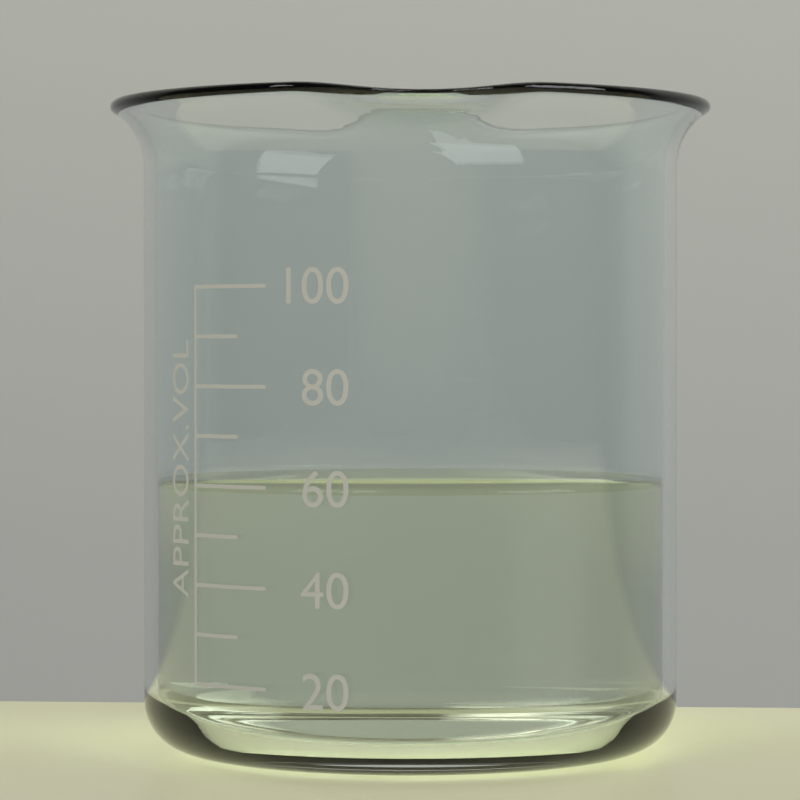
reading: 60 (no unit)
